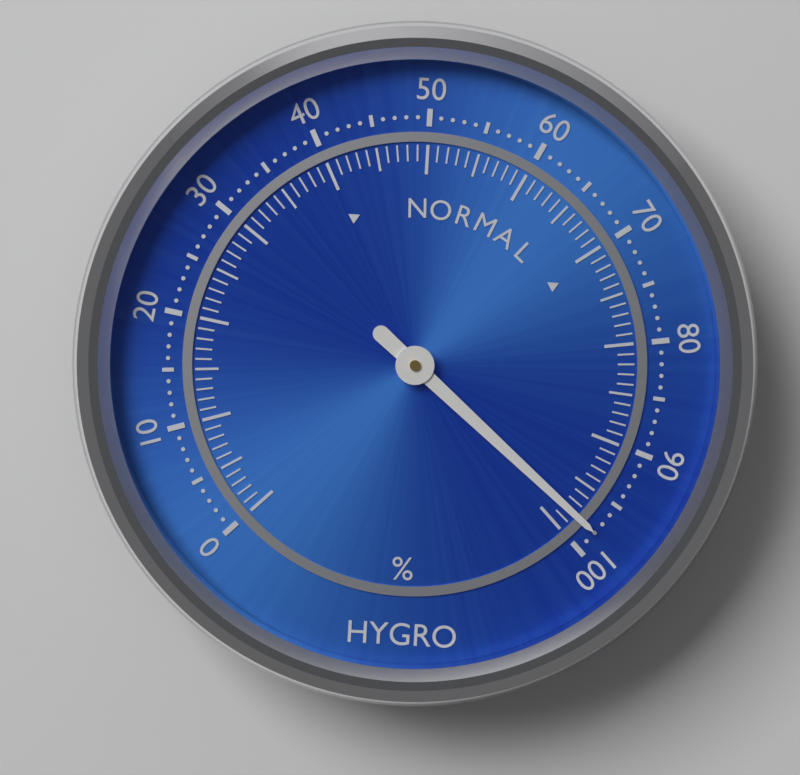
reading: 98 %
